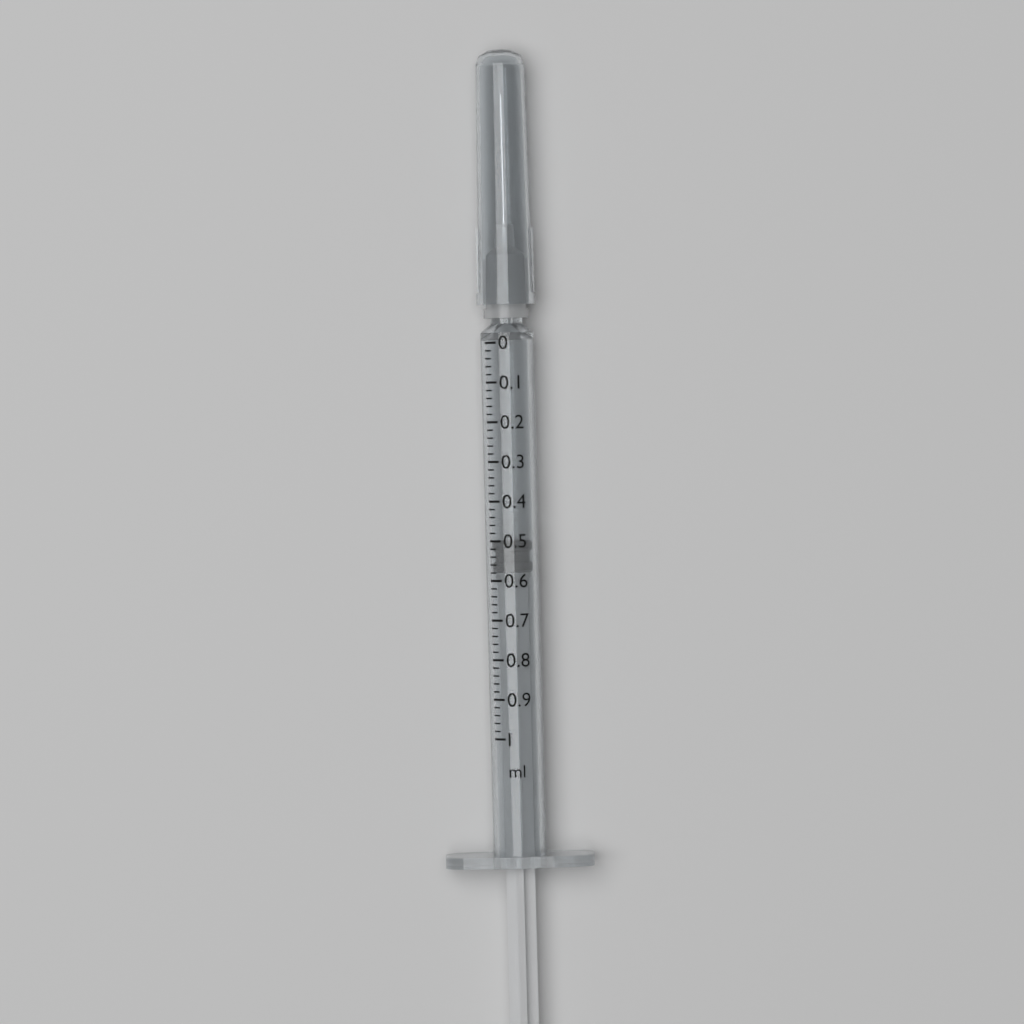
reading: 0.50 ml
